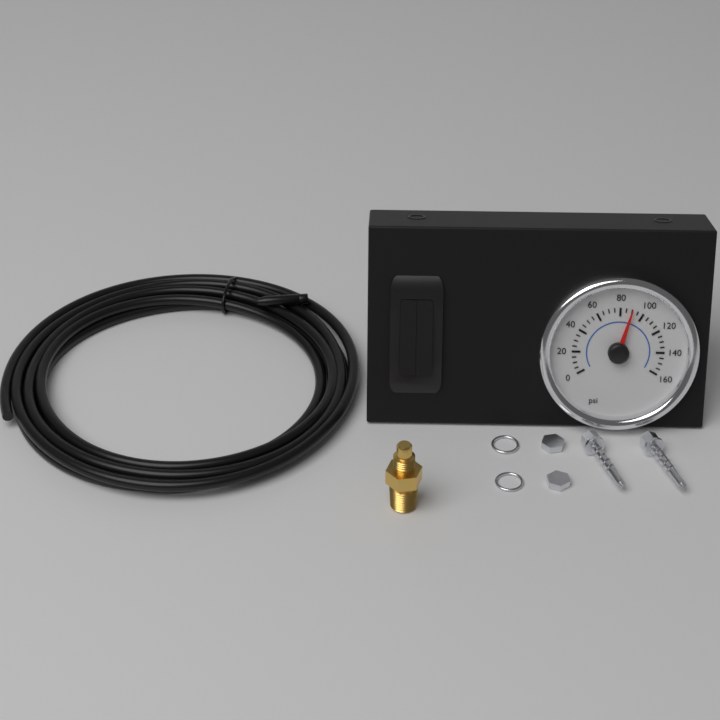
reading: 90 psi
